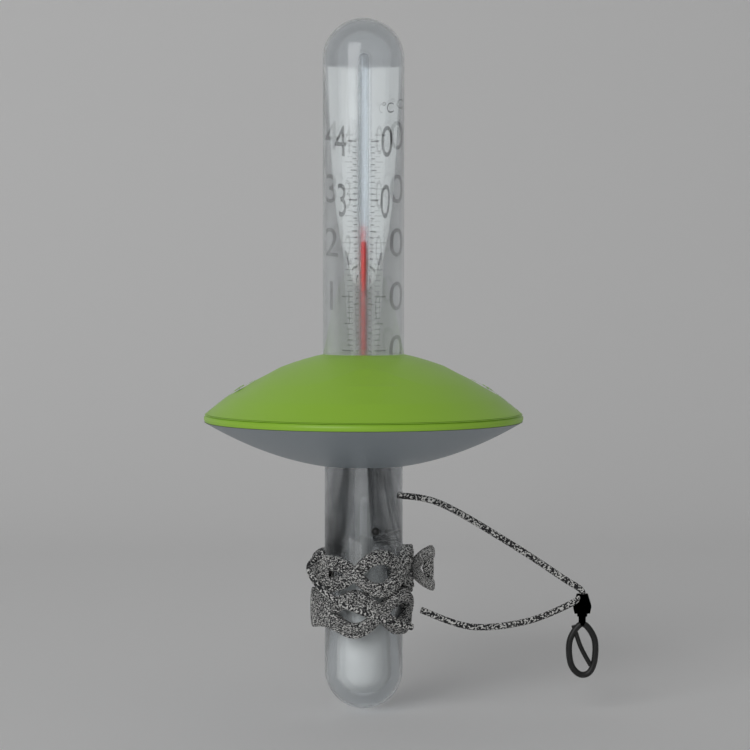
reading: 23 °C
